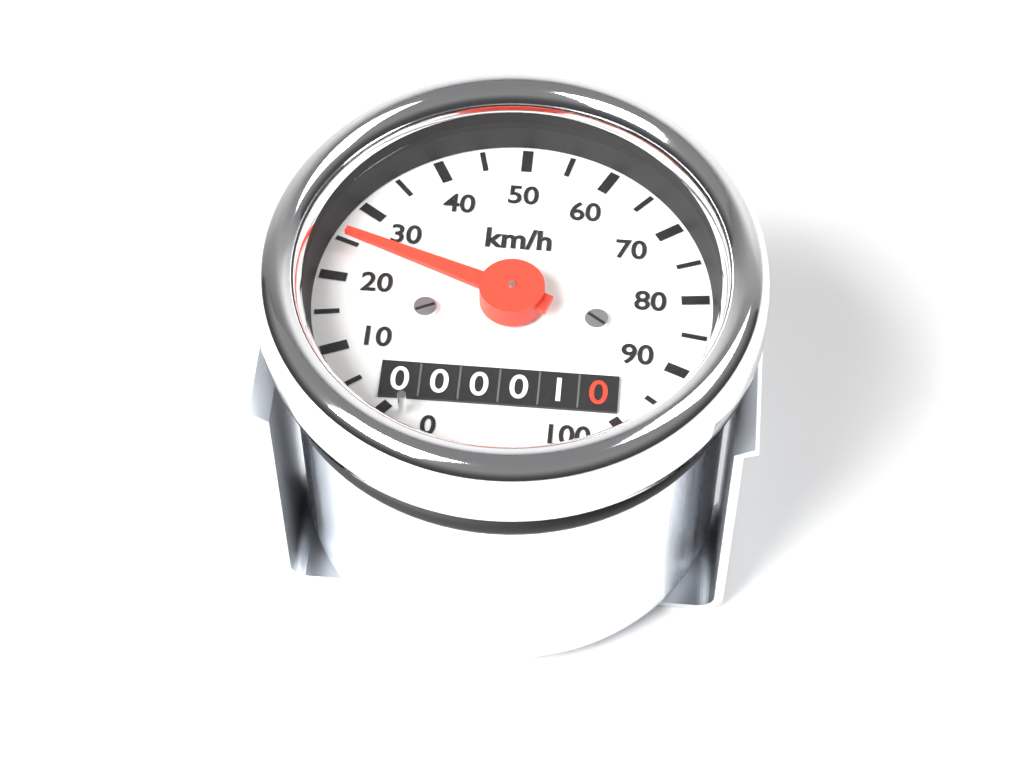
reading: 25 km/h
